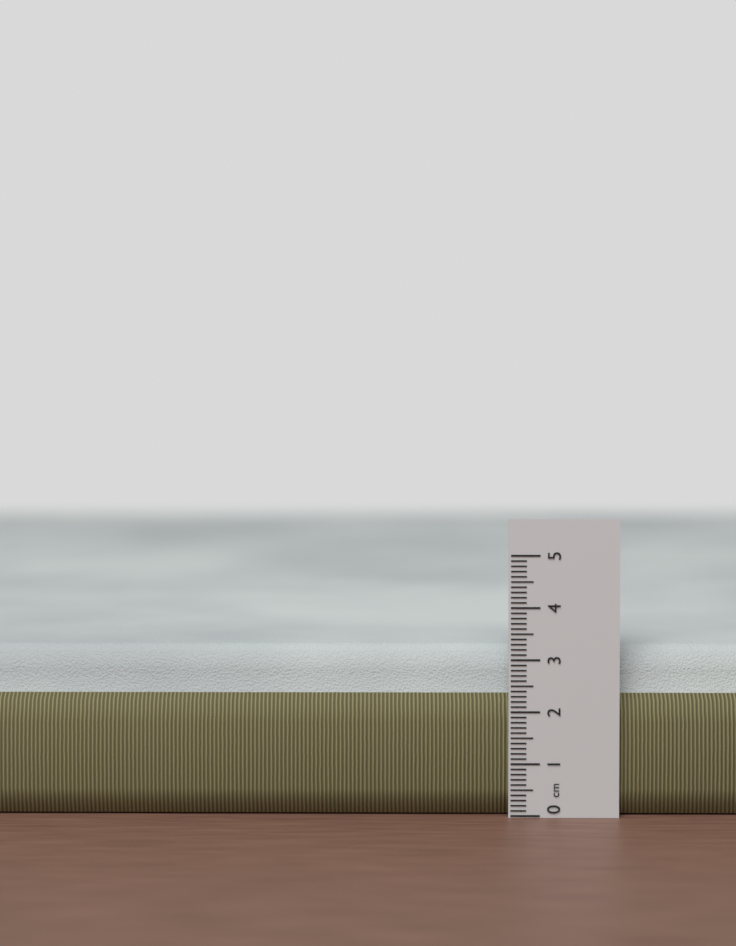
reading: 3.2 cm
